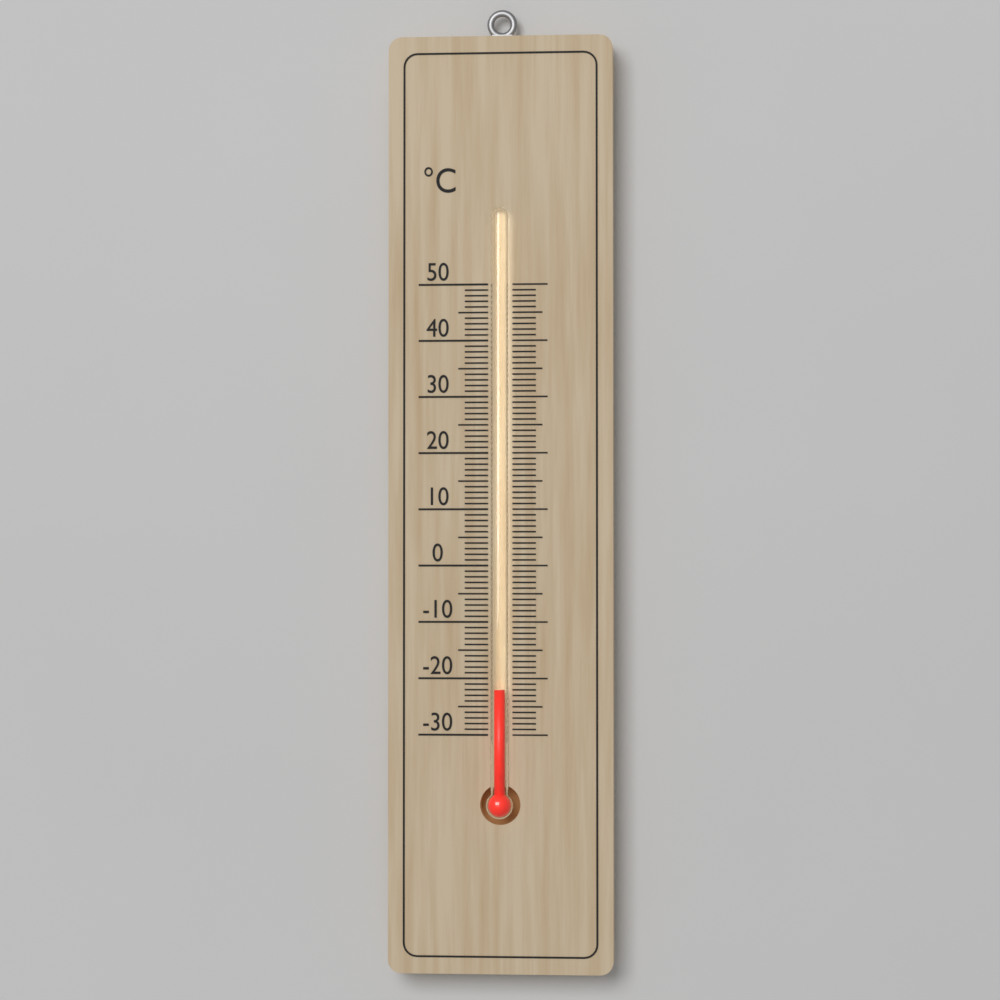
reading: -22 °C
